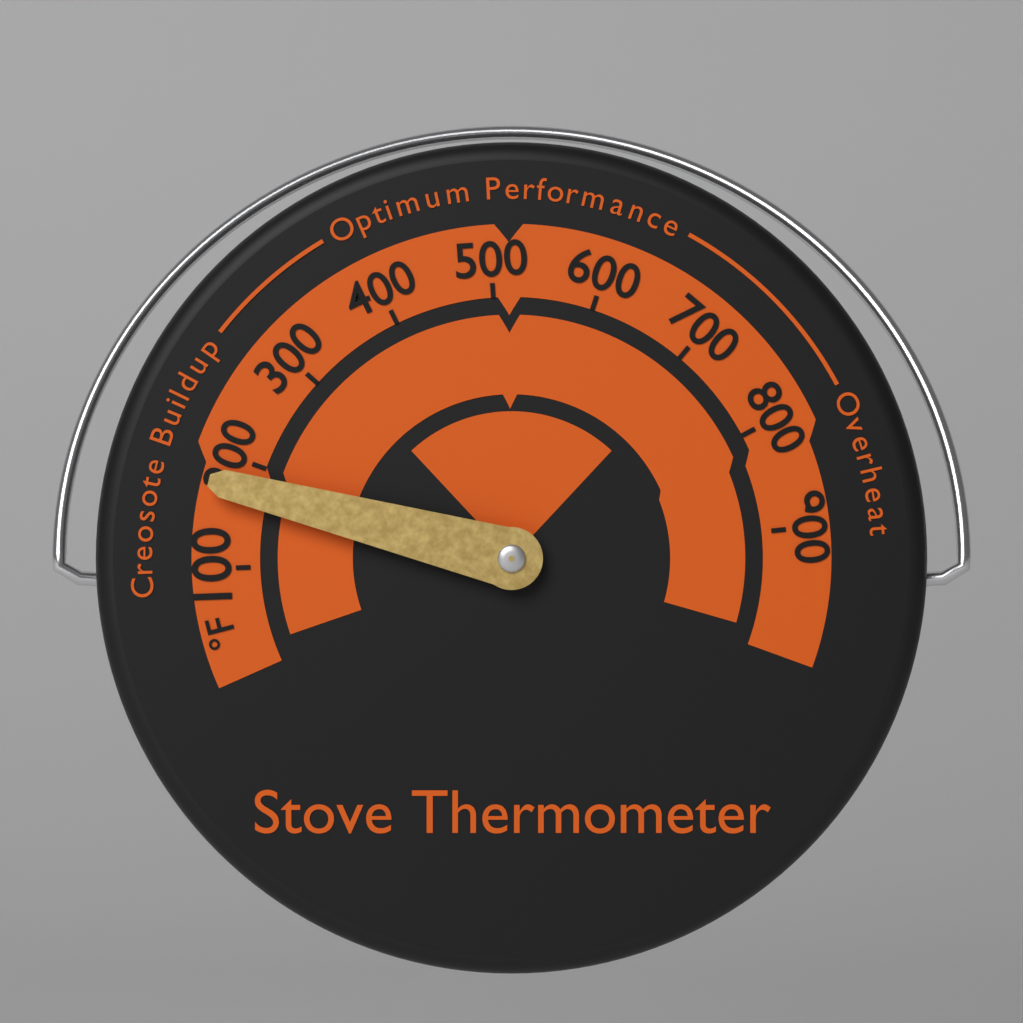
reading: 175 °F
